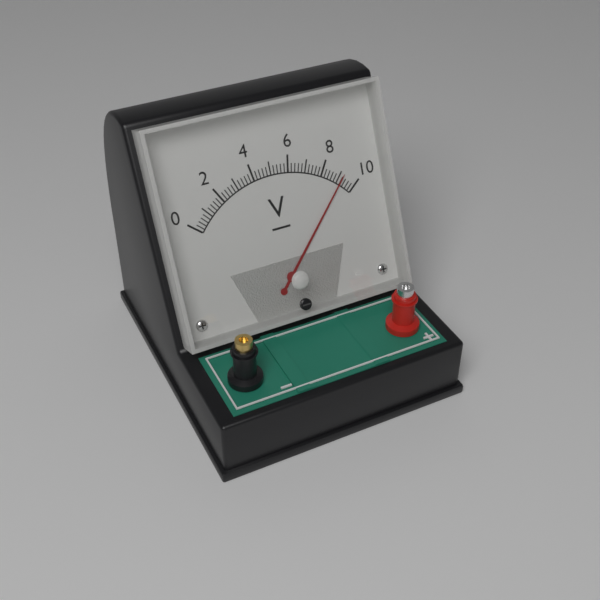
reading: 9.2 V
